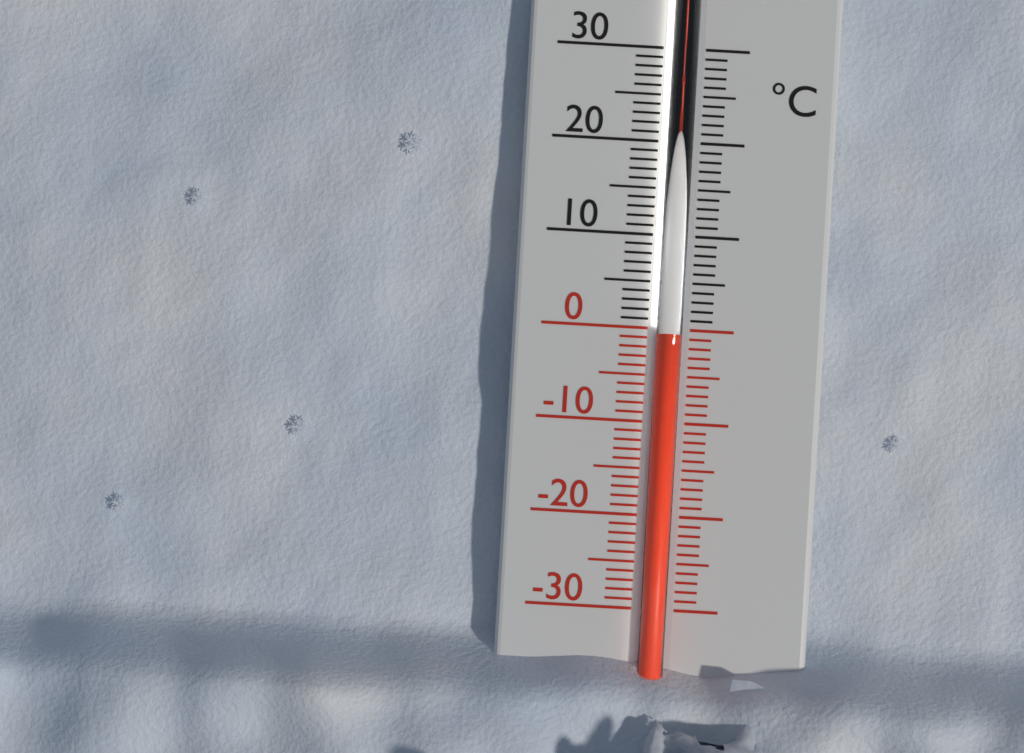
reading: -0.5 °C
